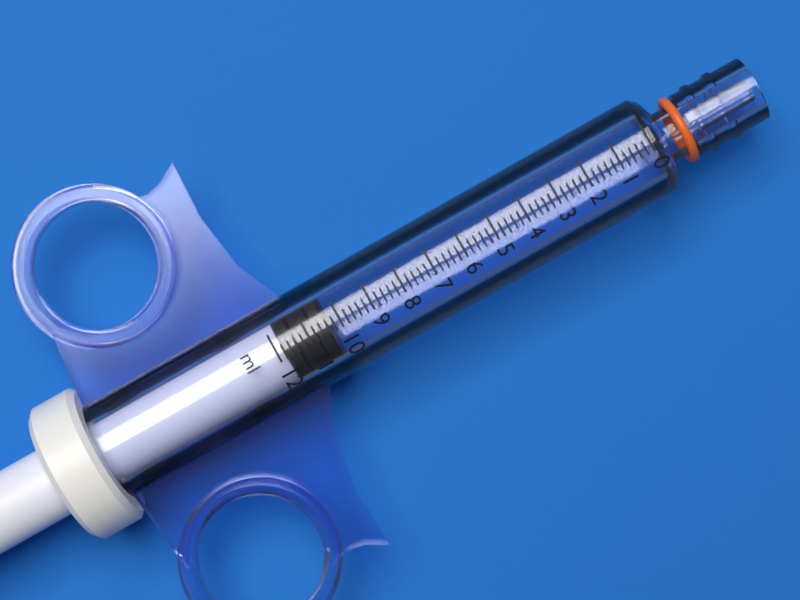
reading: 10.4 ml
